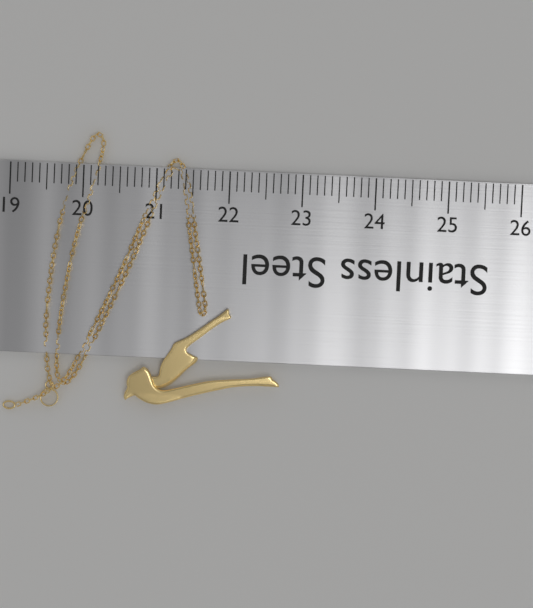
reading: 22.8 (no unit)
